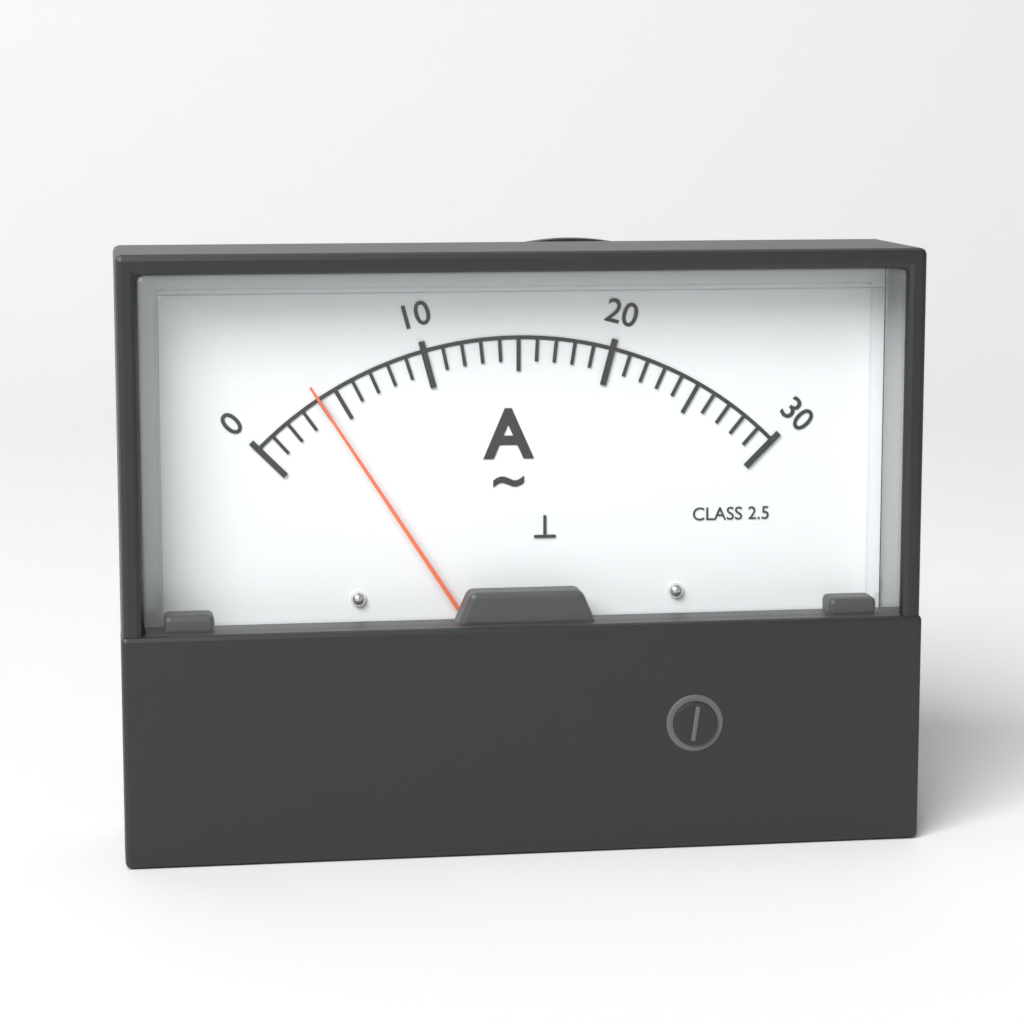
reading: 4 A
